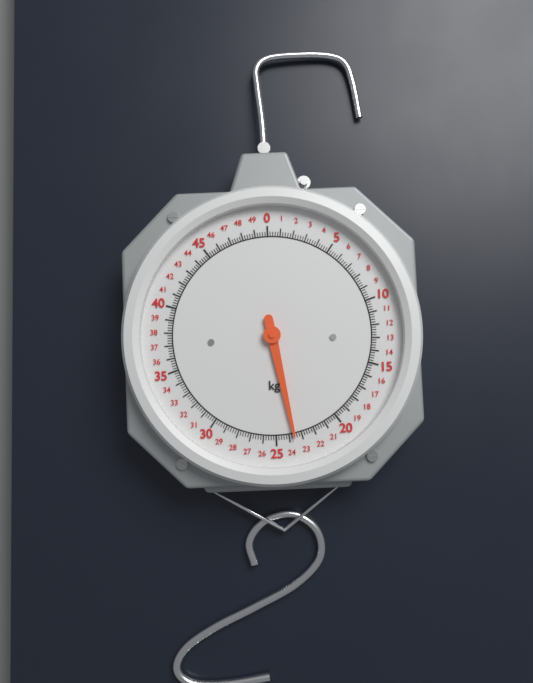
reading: 23.6 kg
